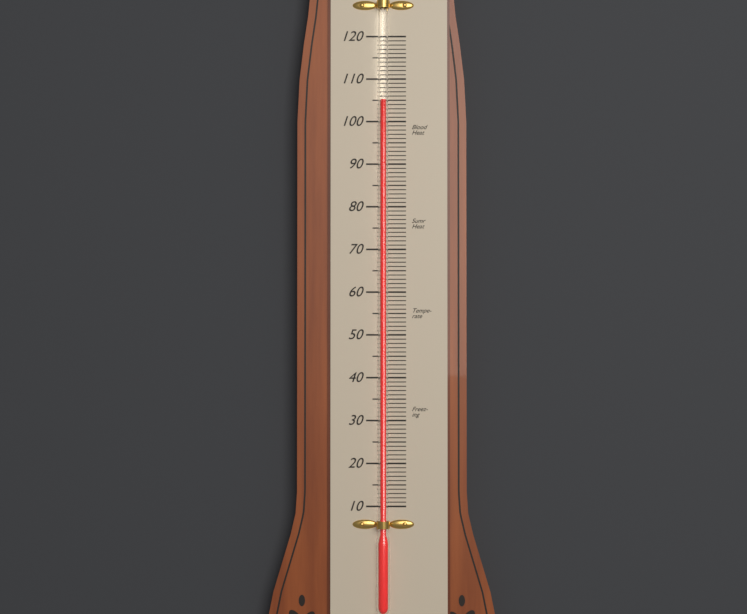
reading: 105 (no unit)
